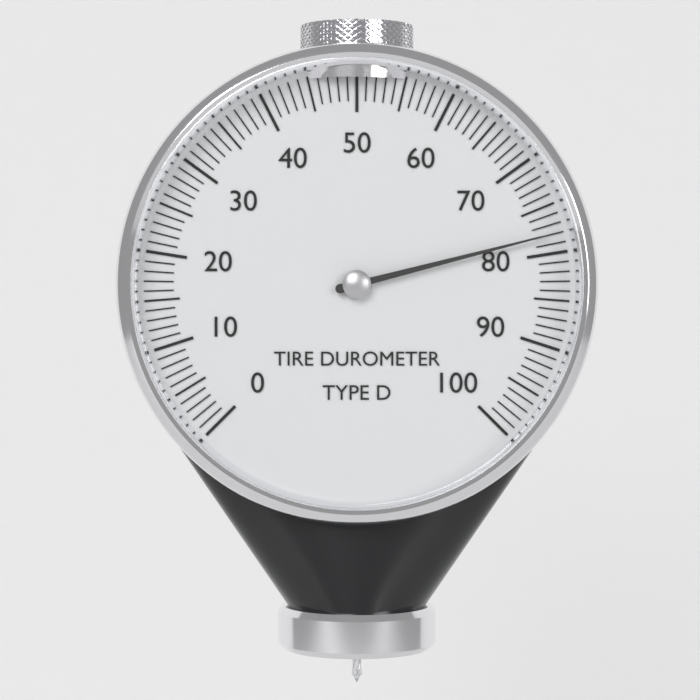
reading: 78 (no unit)
